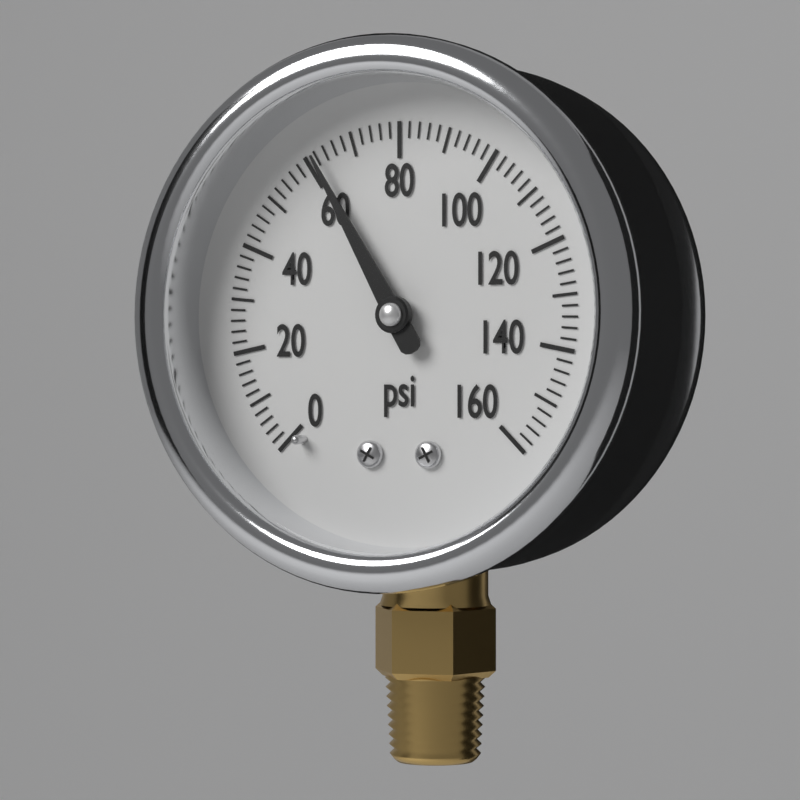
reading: 62 psi
